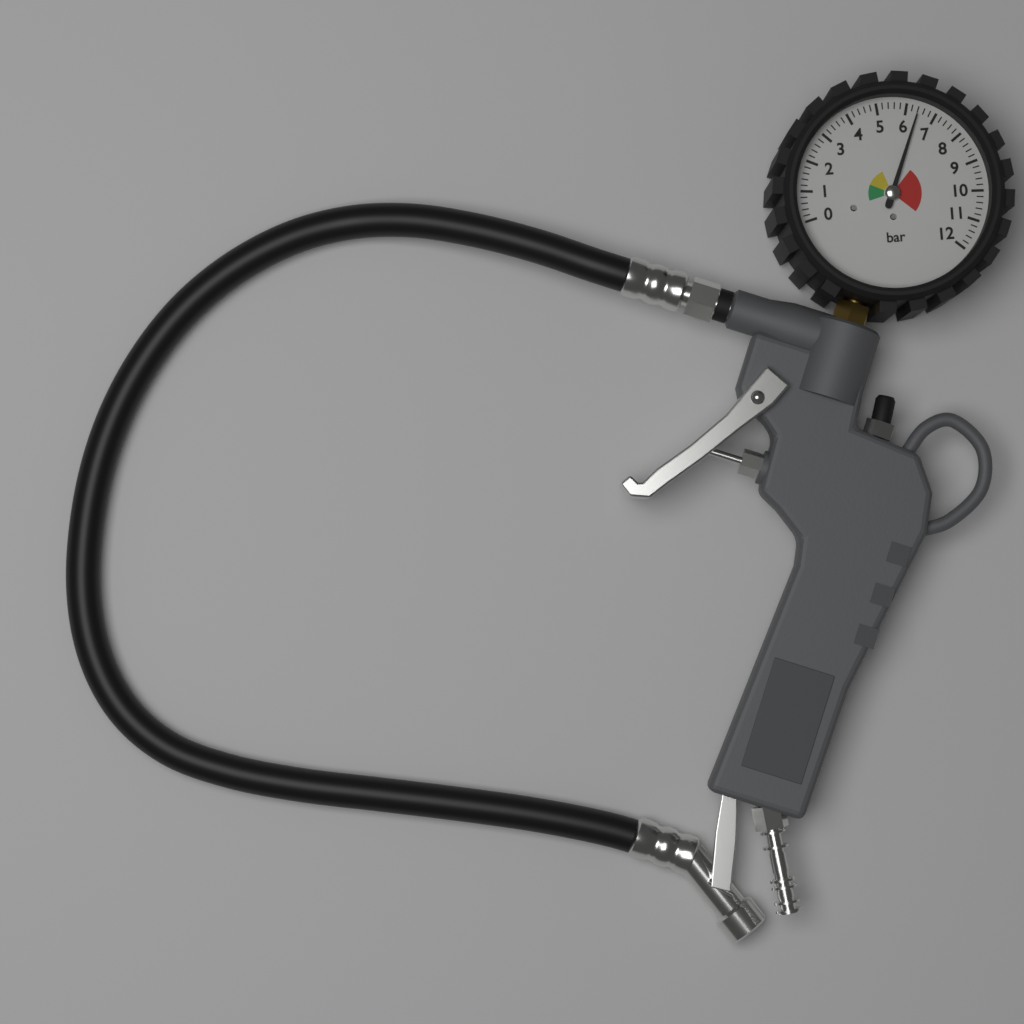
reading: 6.4 bar
